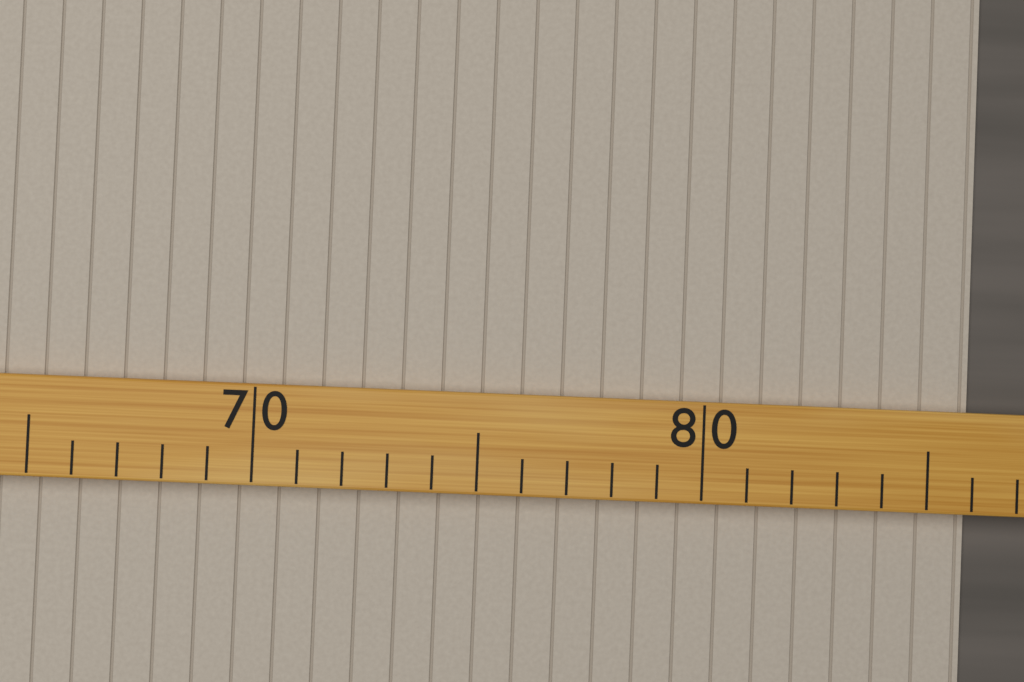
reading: 86 (no unit)
